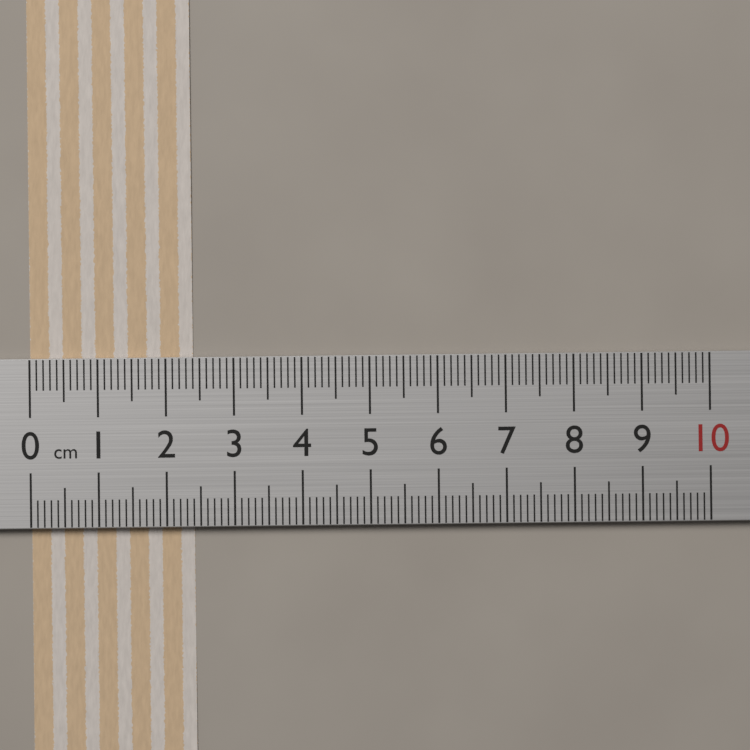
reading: 2.4 cm
